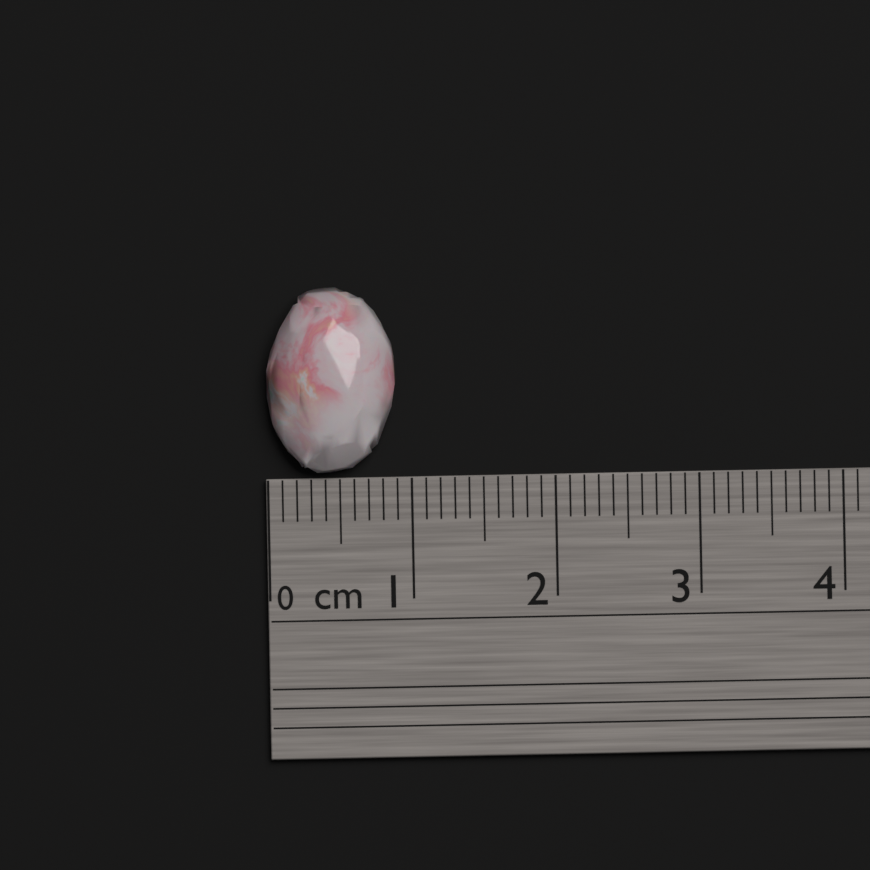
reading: 0.9 cm
